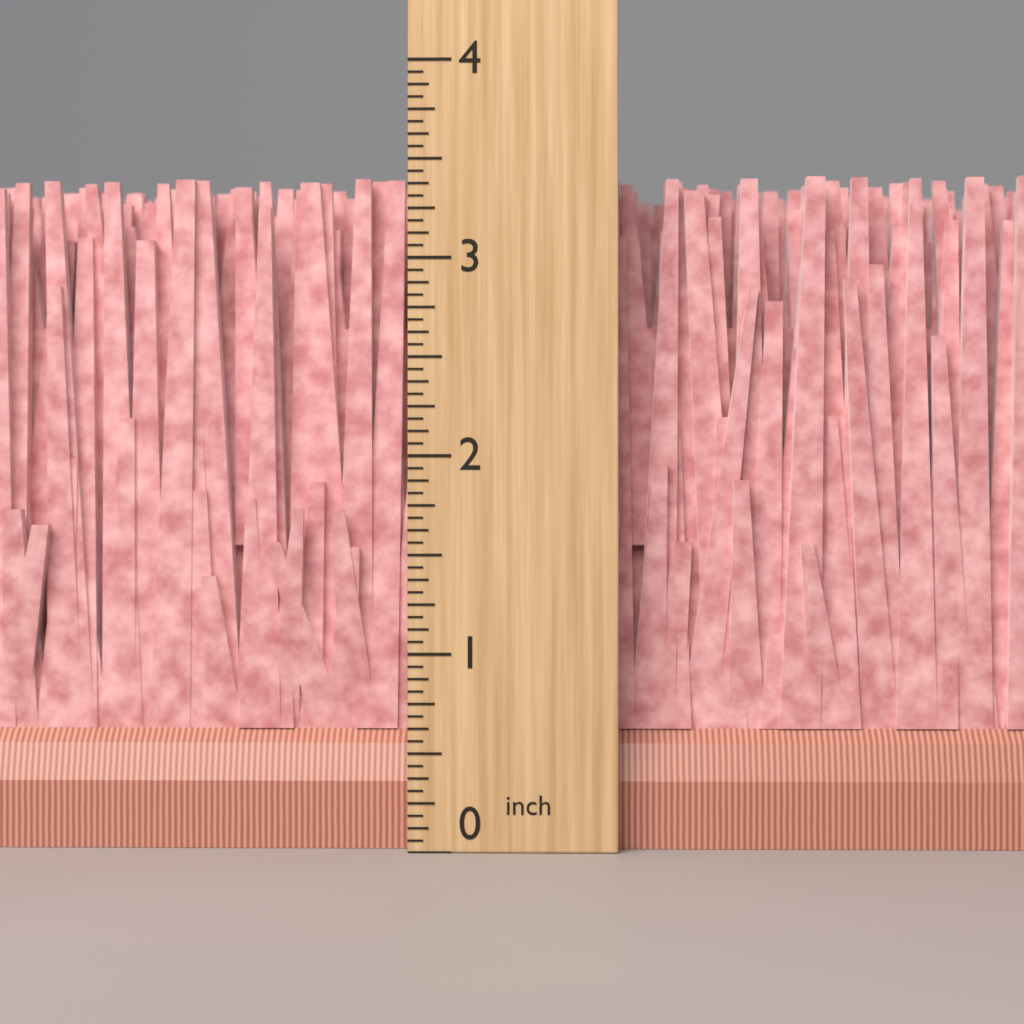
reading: 3.4375 inch
